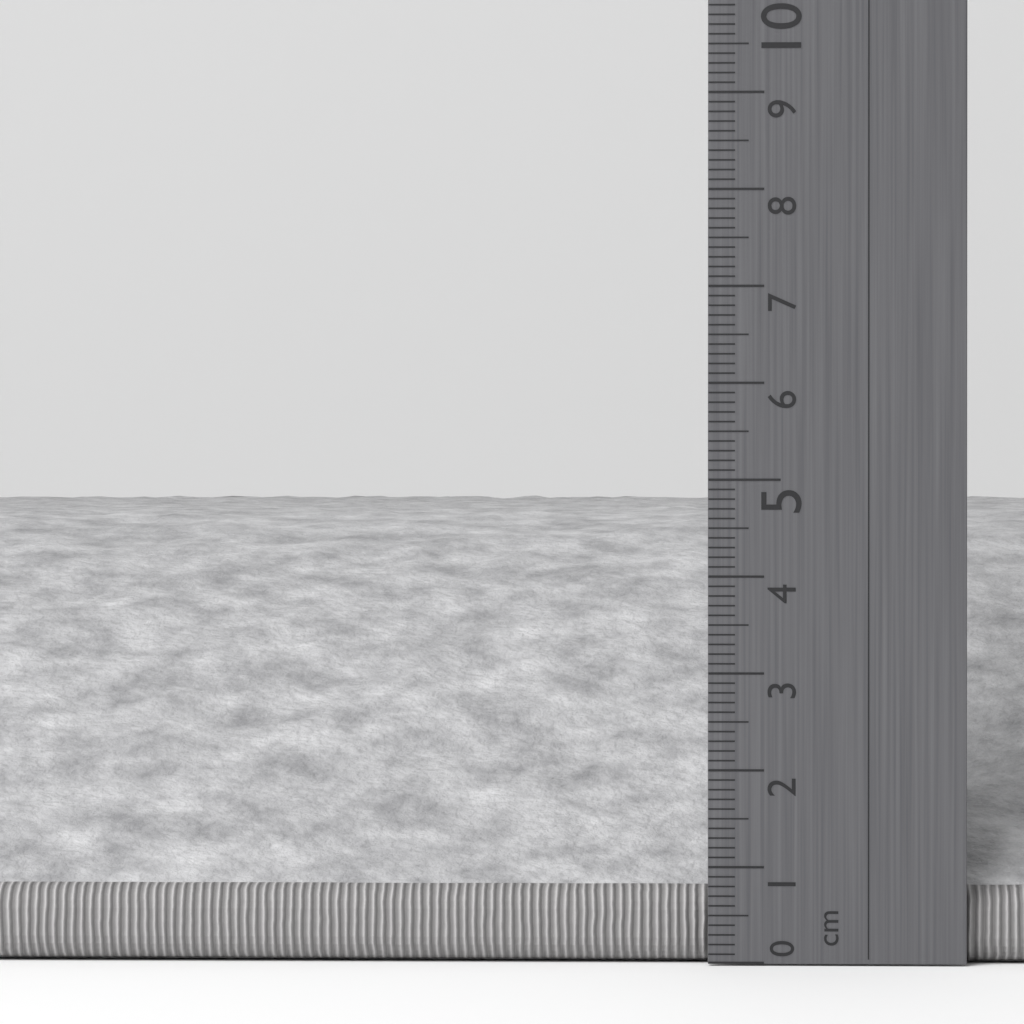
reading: 4.6 cm
